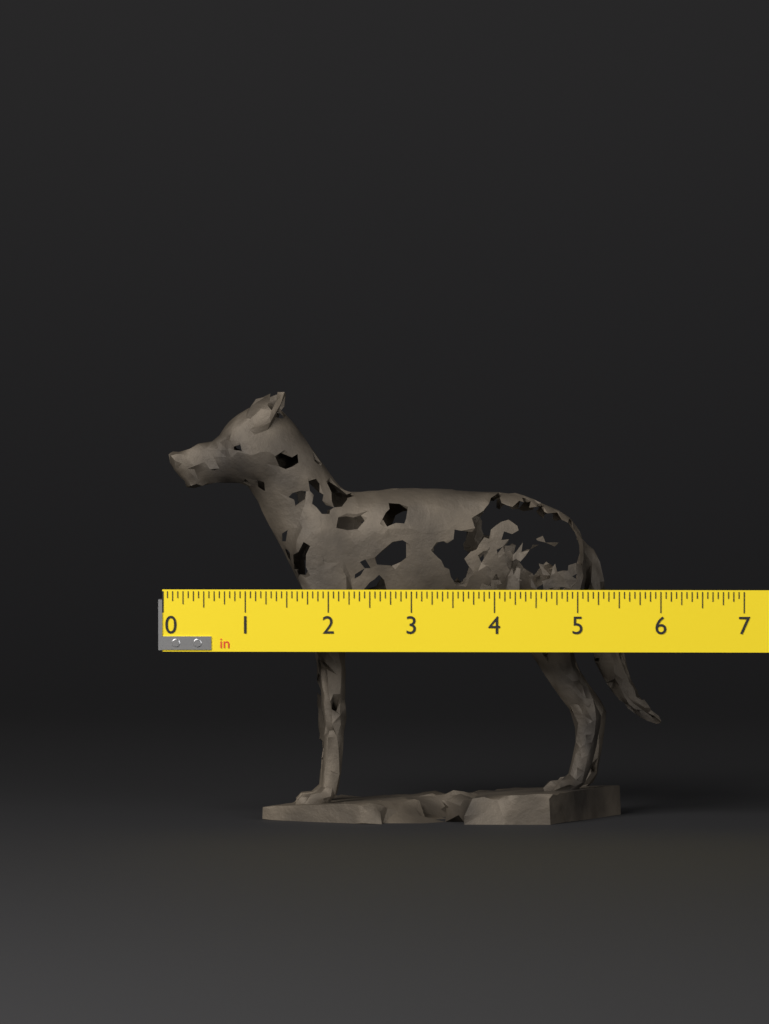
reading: 6.0000 in
